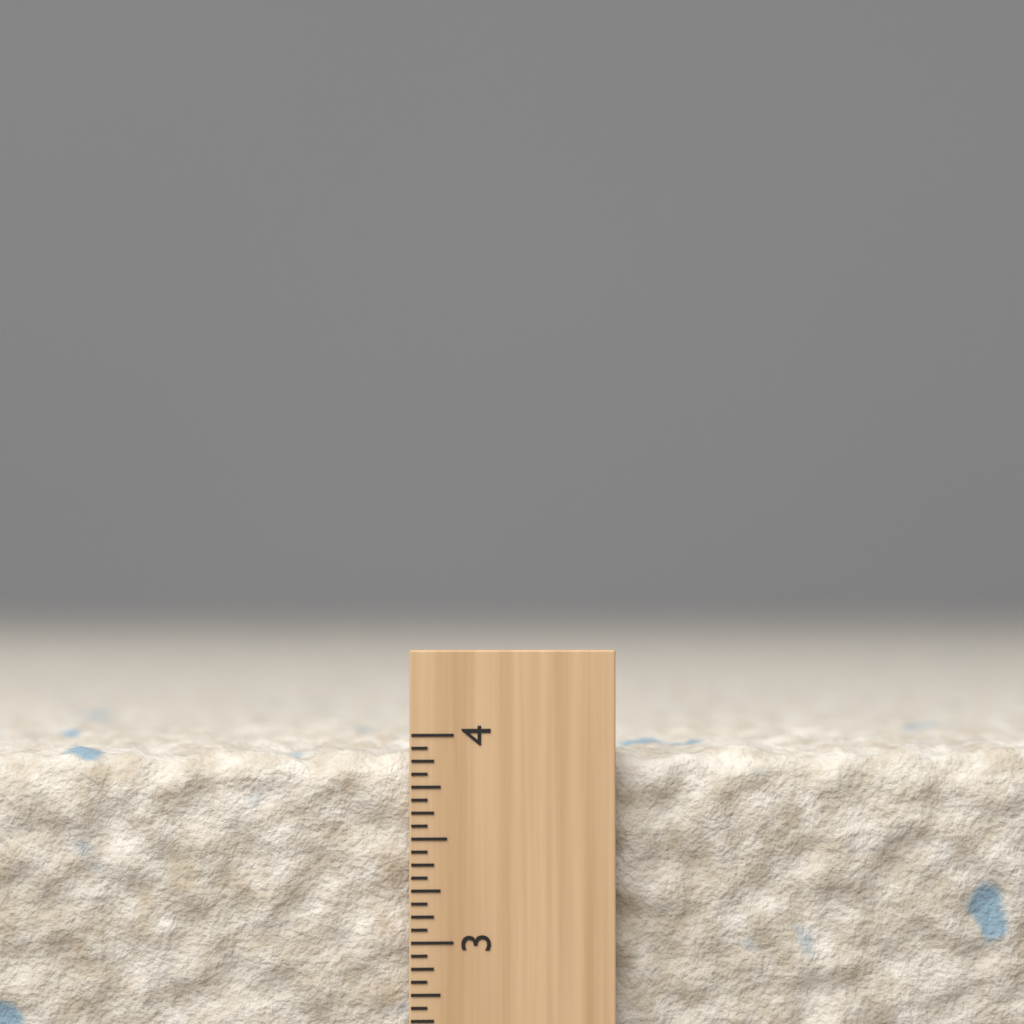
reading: 3.9375 inch
